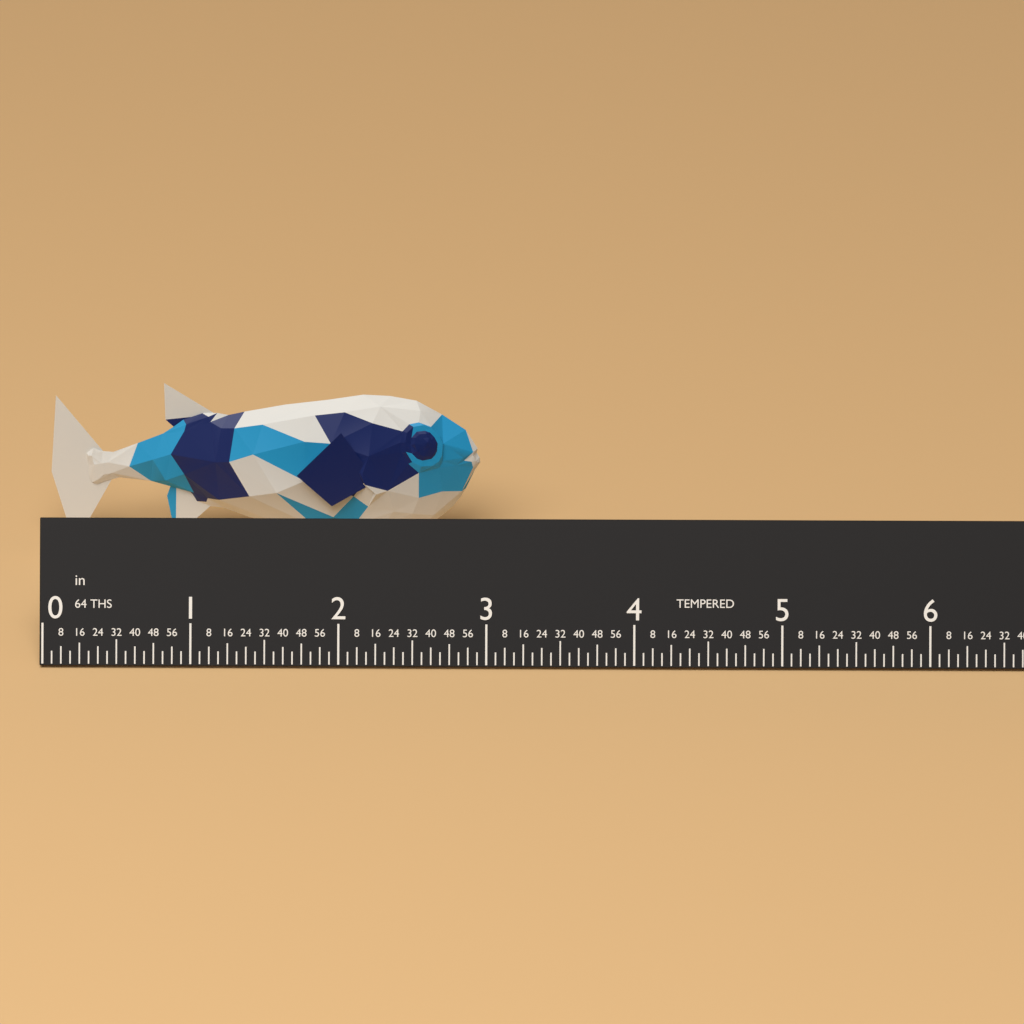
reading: 2.9375 in
